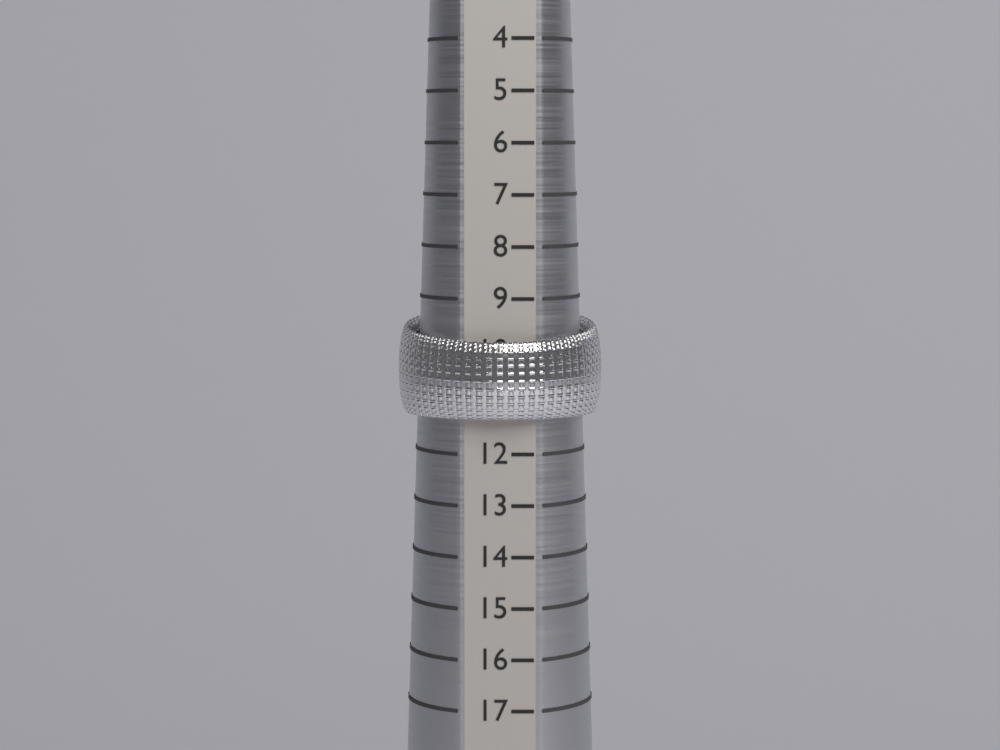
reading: 11.3 (no unit)
